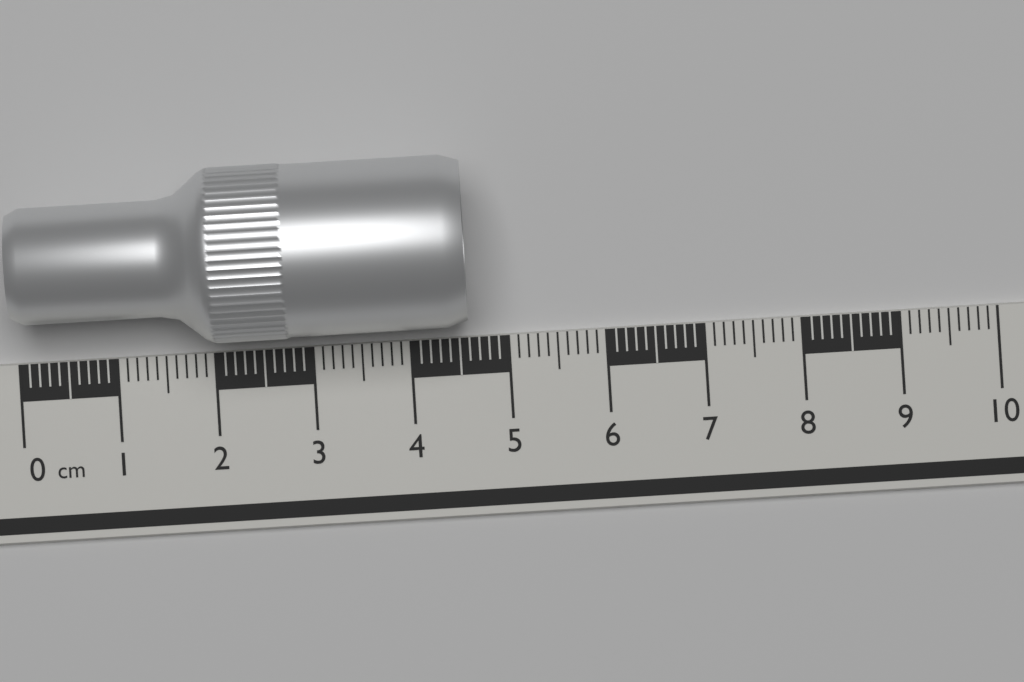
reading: 4.6 cm
